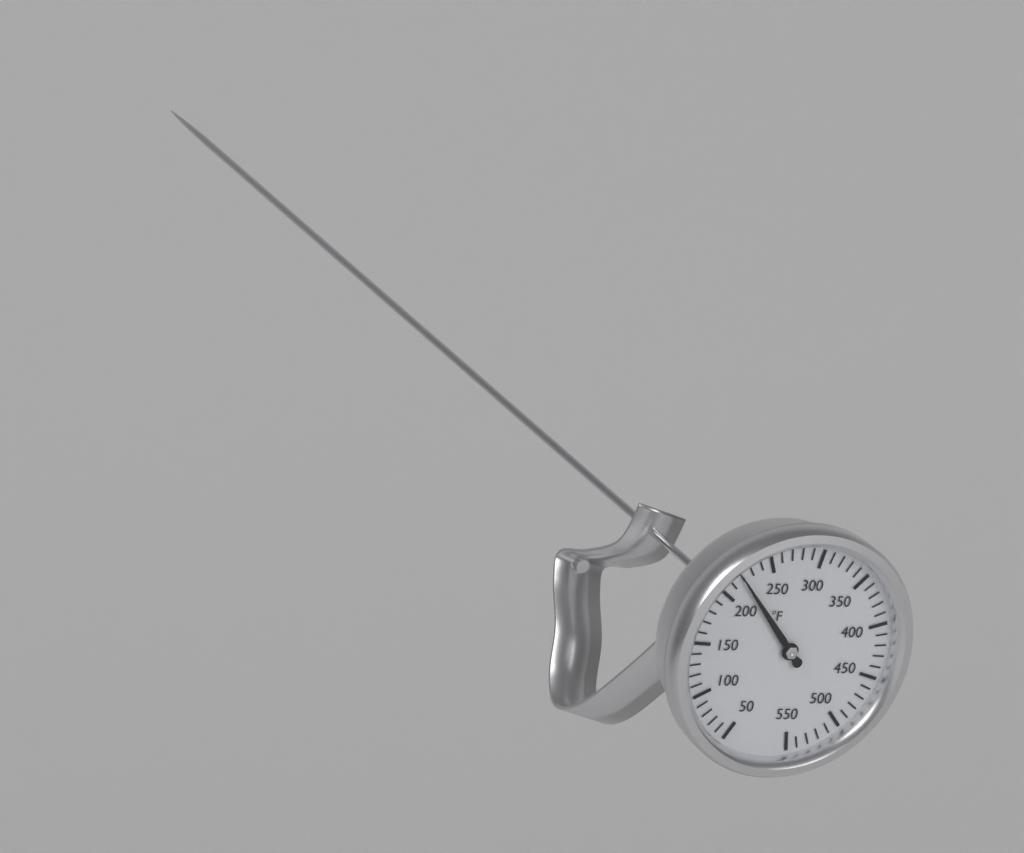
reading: 220 °F
